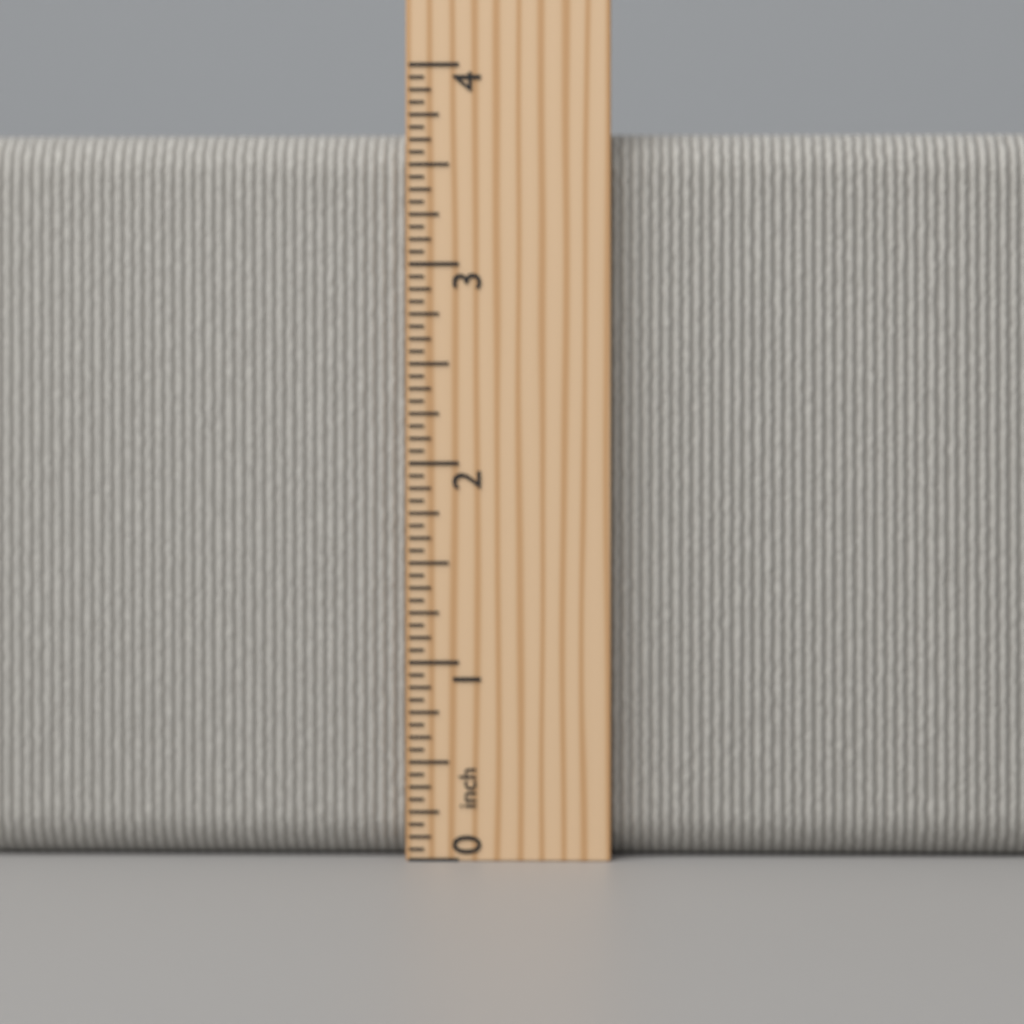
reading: 3.6875 inch
